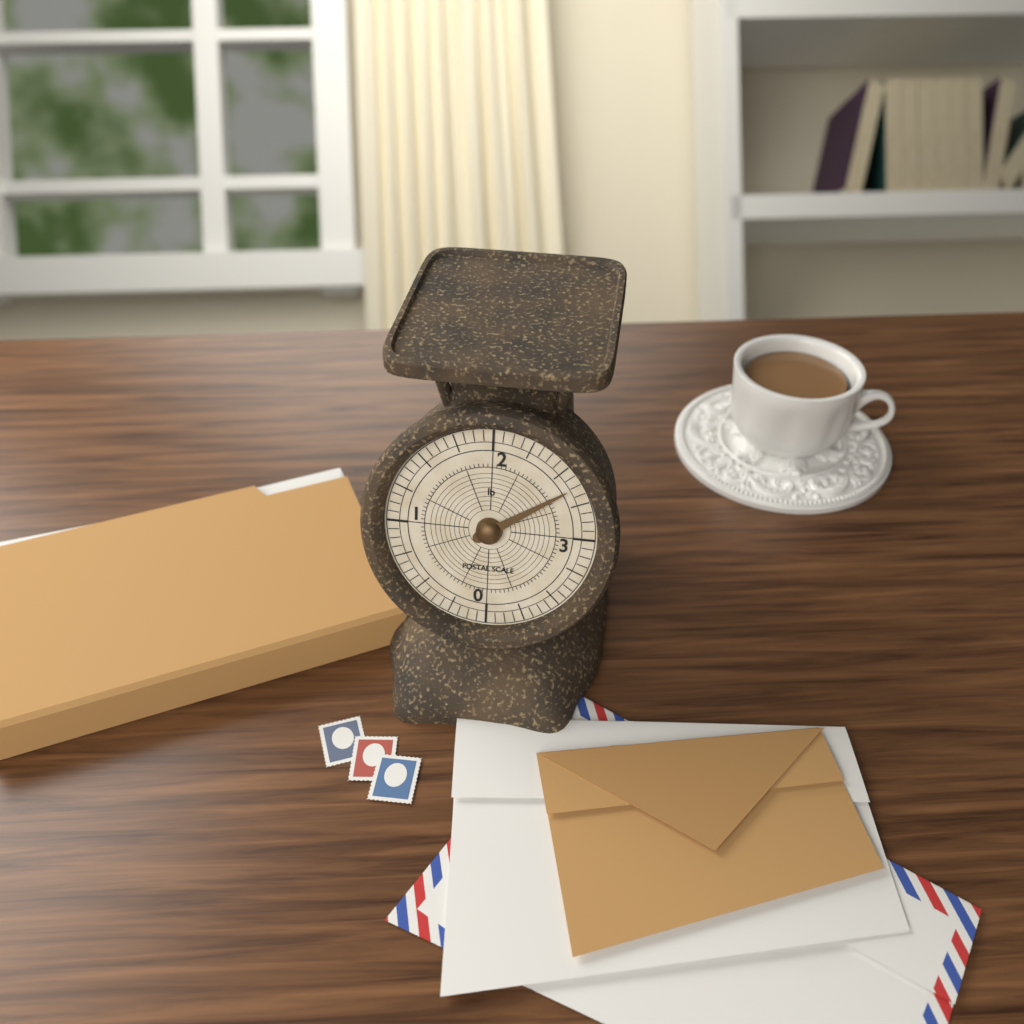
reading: 2.6250 lb
